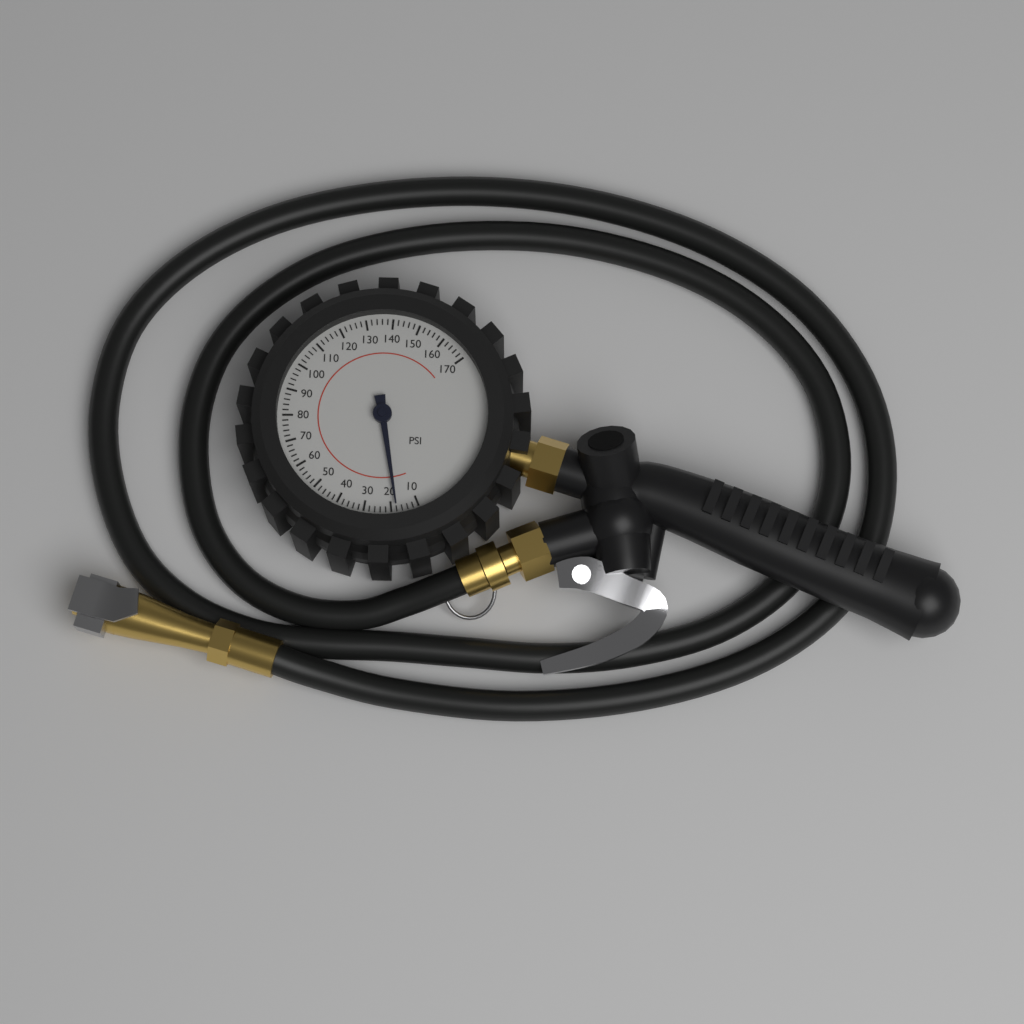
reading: 18 psi
